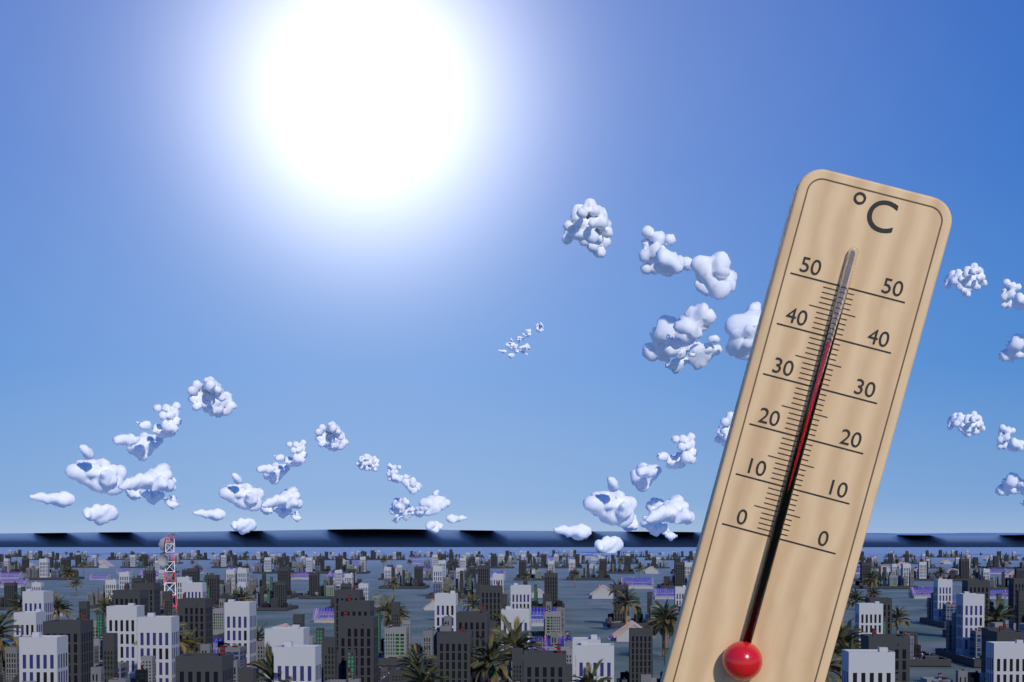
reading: 39 °C
